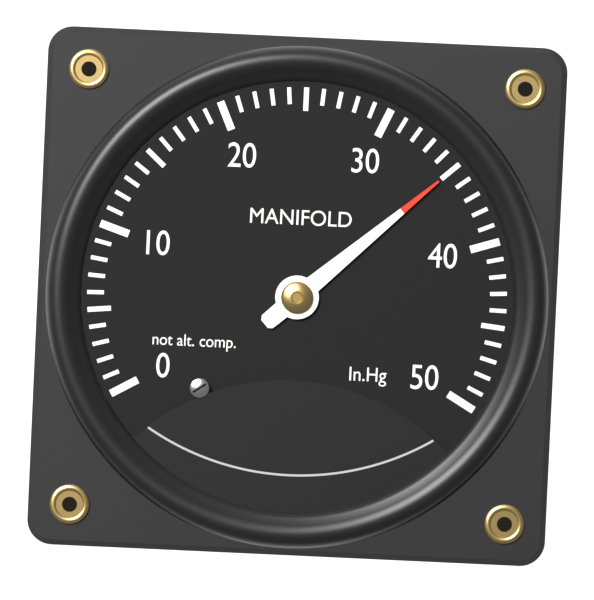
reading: 35 inHg
